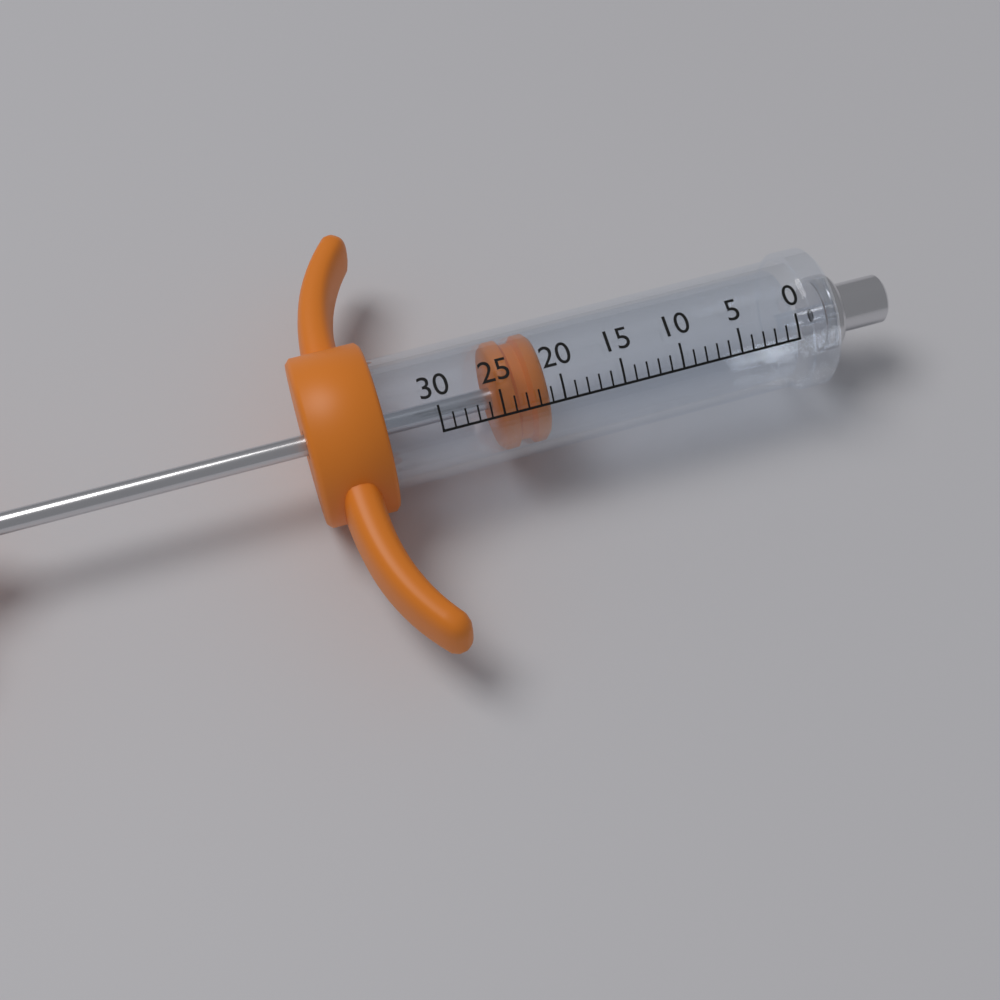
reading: 21 (no unit)
